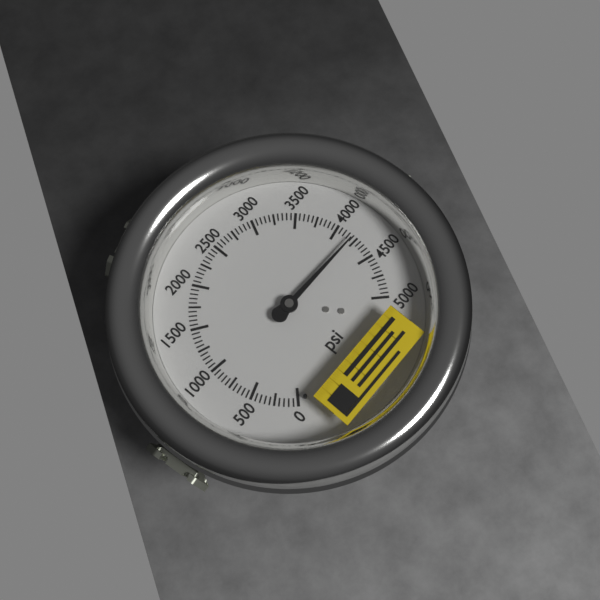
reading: 4200 psi
